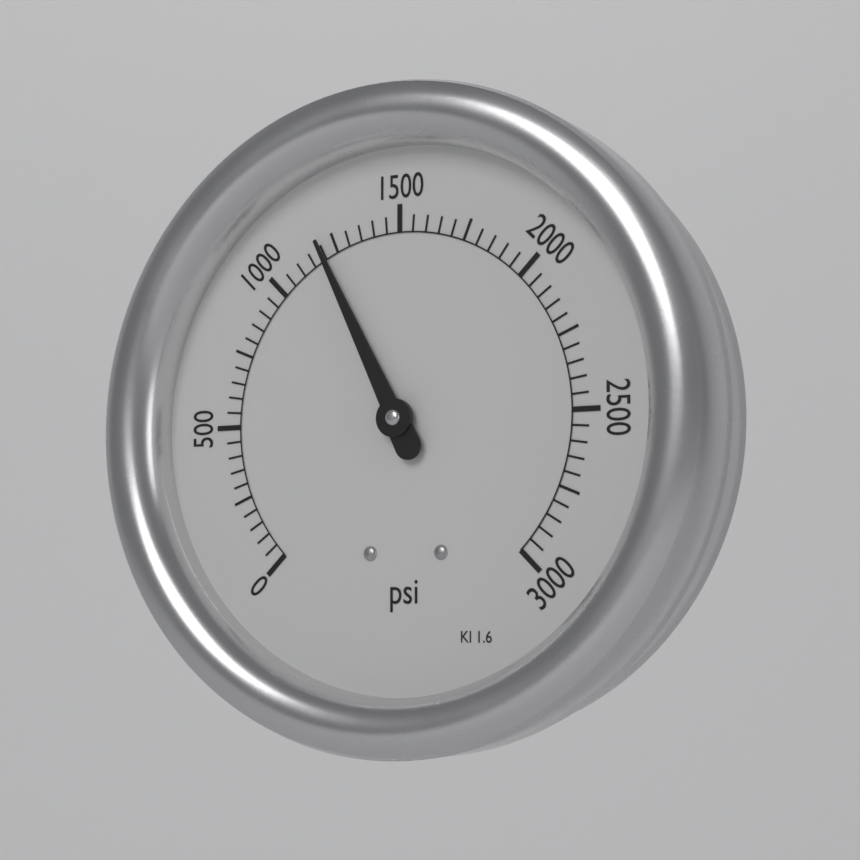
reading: 1200 psi
